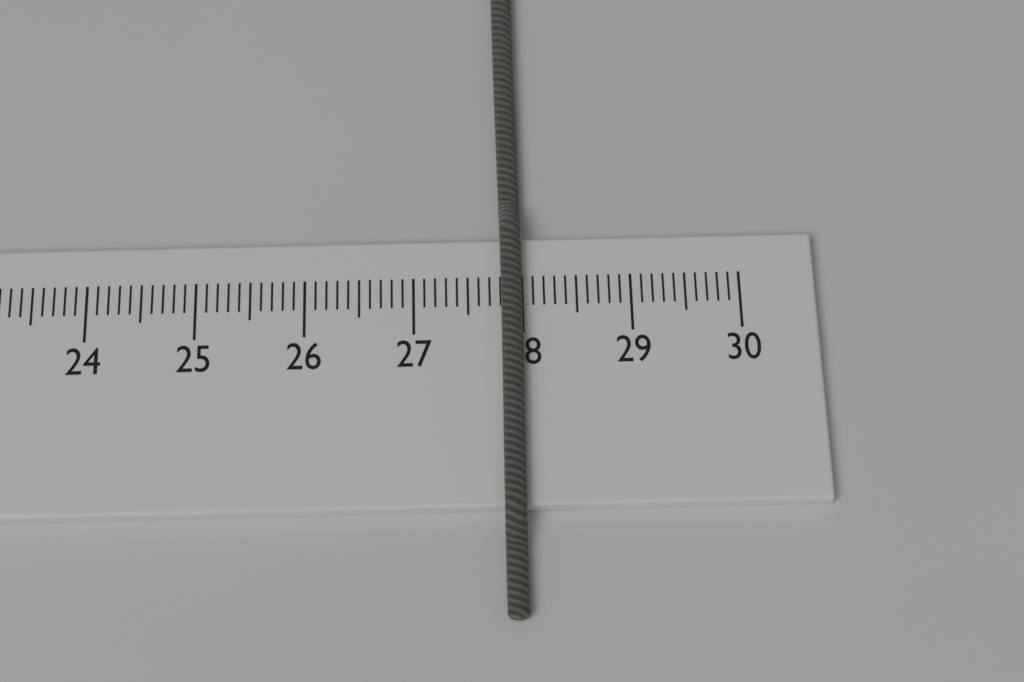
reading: 28.0 cm
